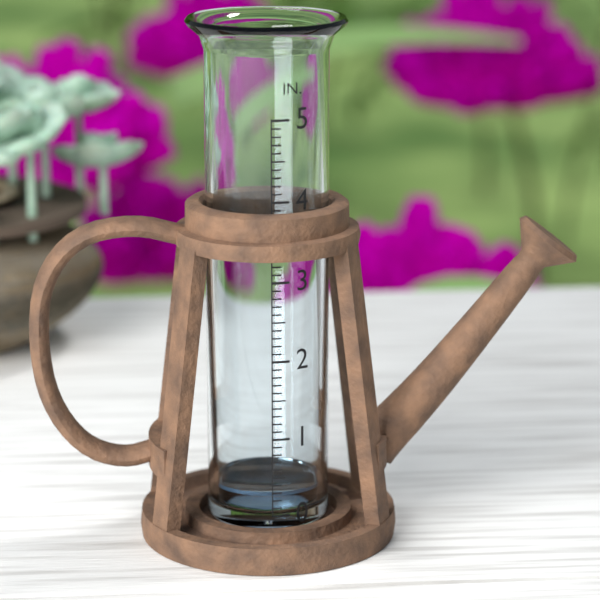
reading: 0.3 in
